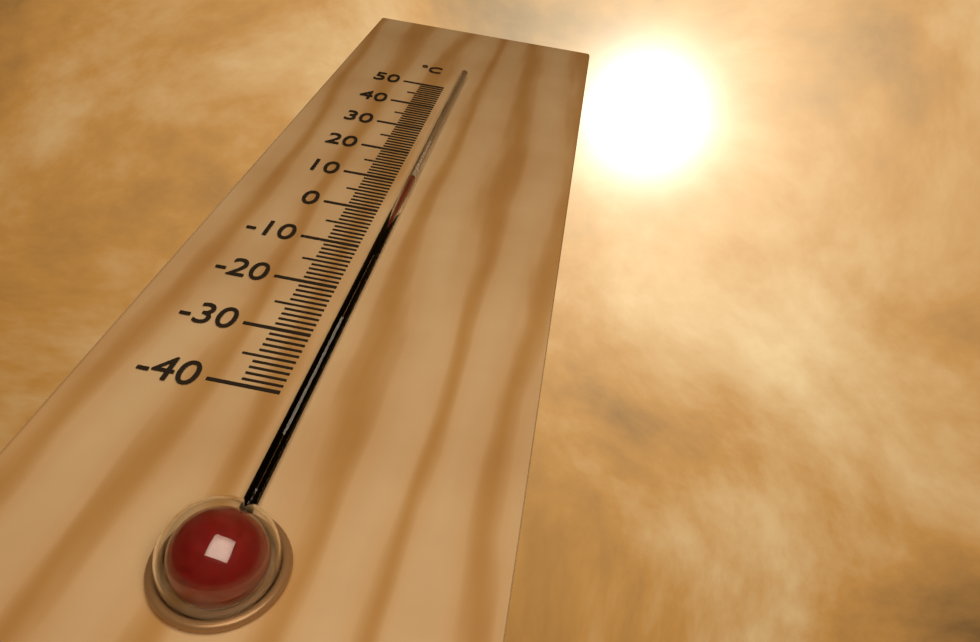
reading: 10 °C
